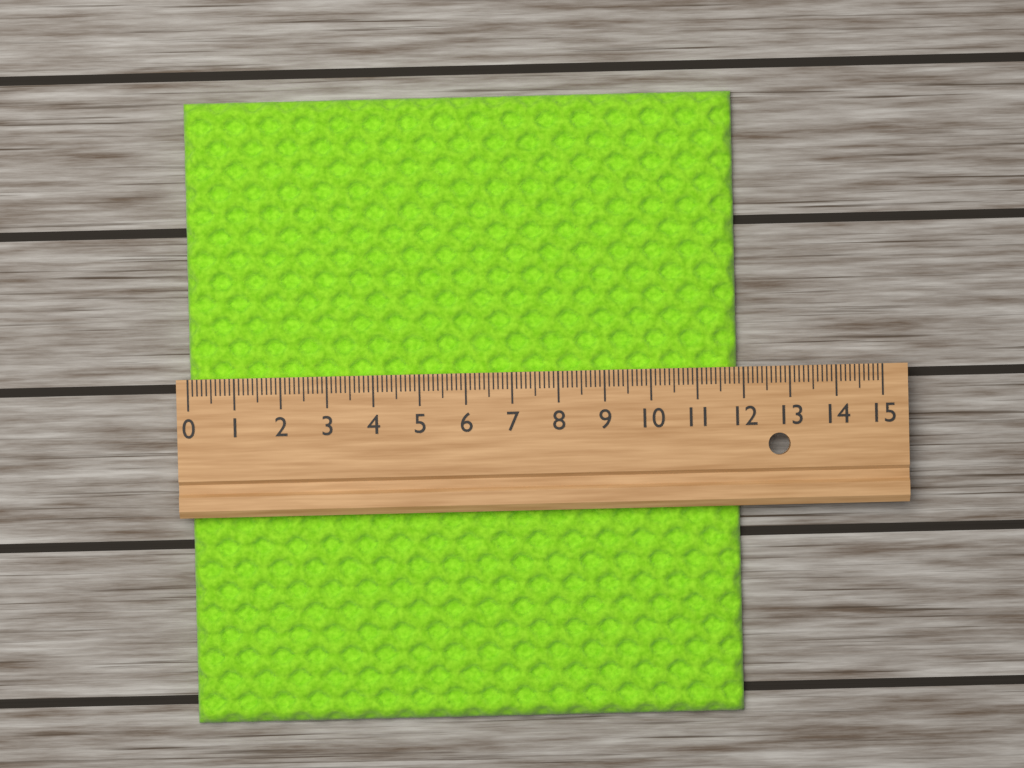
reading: 11.9 (no unit)
